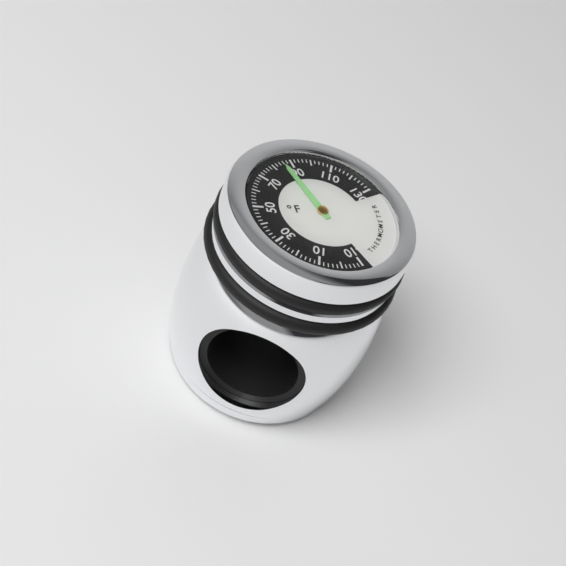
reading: 86 °F
